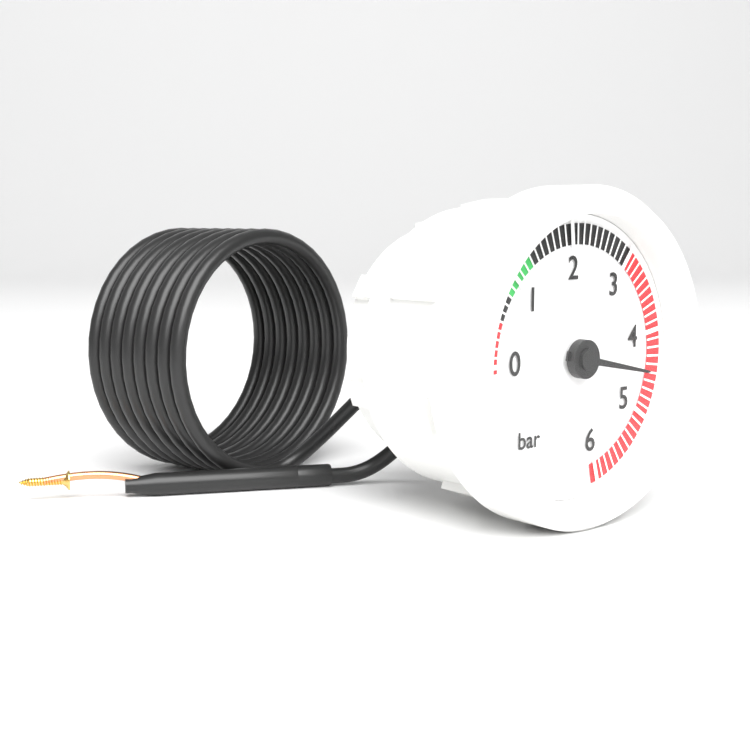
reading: 4.5 bar
